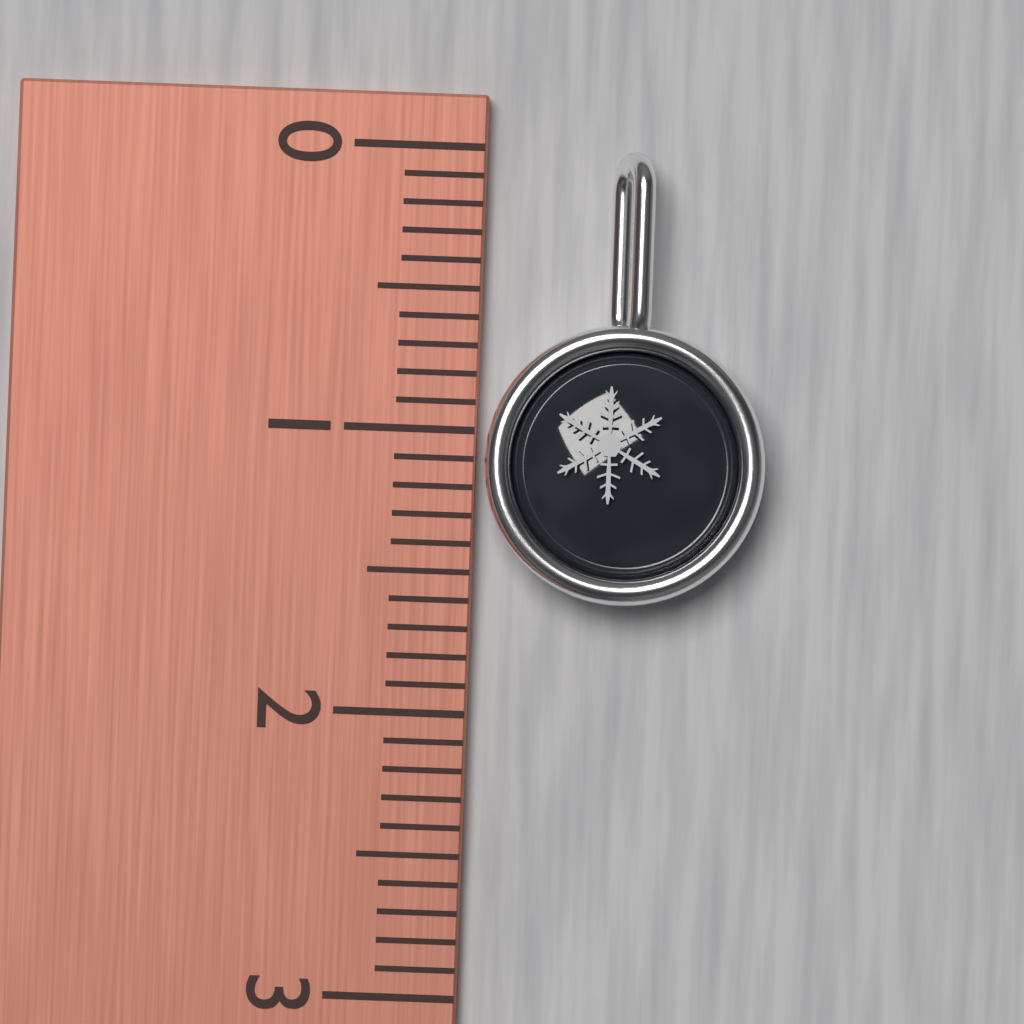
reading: 1.6 (no unit)
